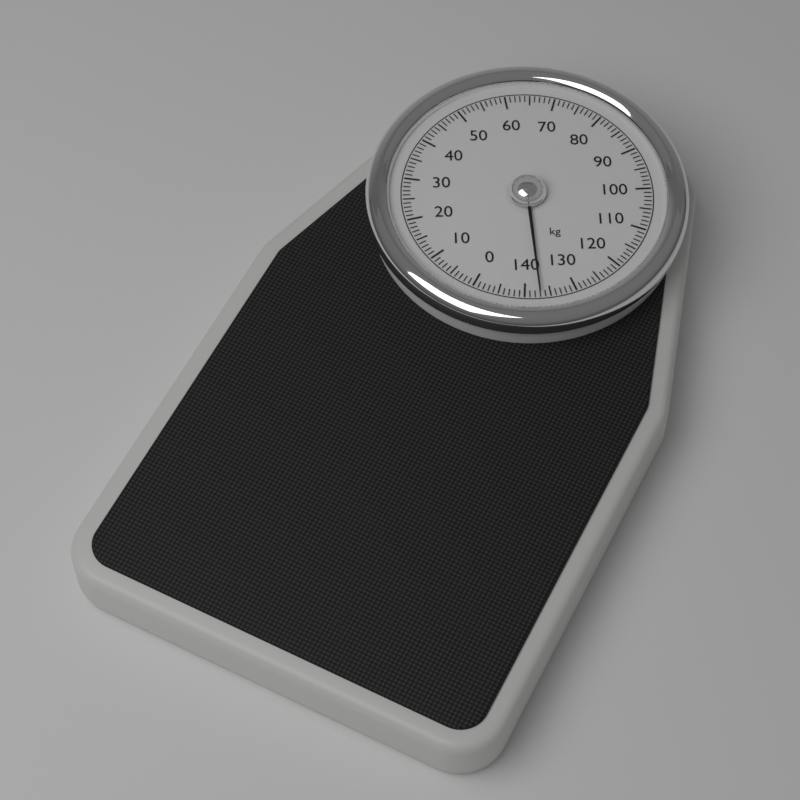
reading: 137 kg
